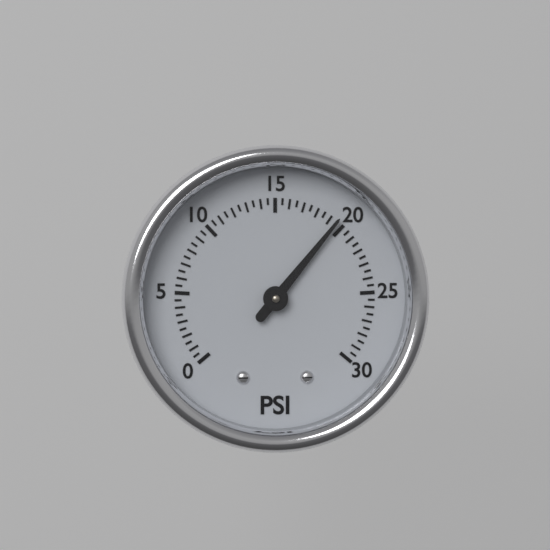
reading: 19.5 psi
